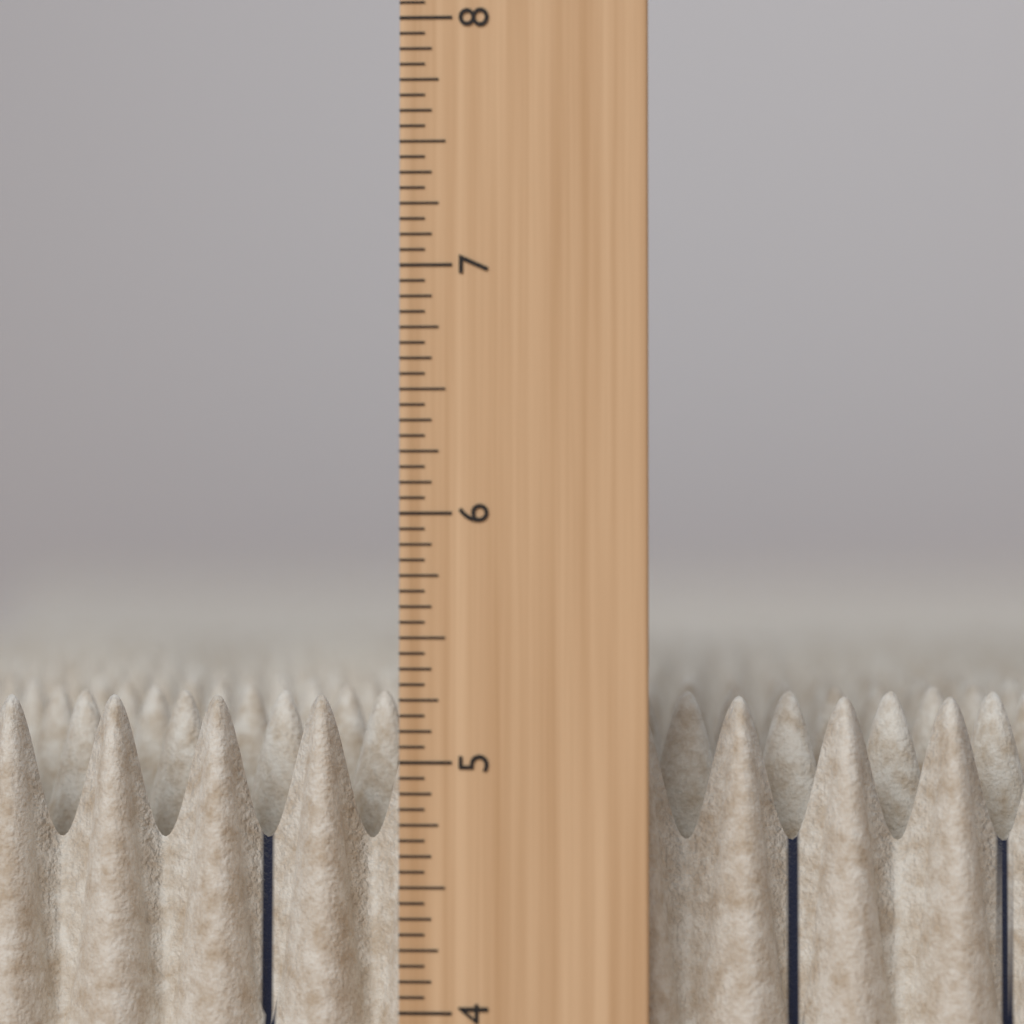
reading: 5.2500 in
